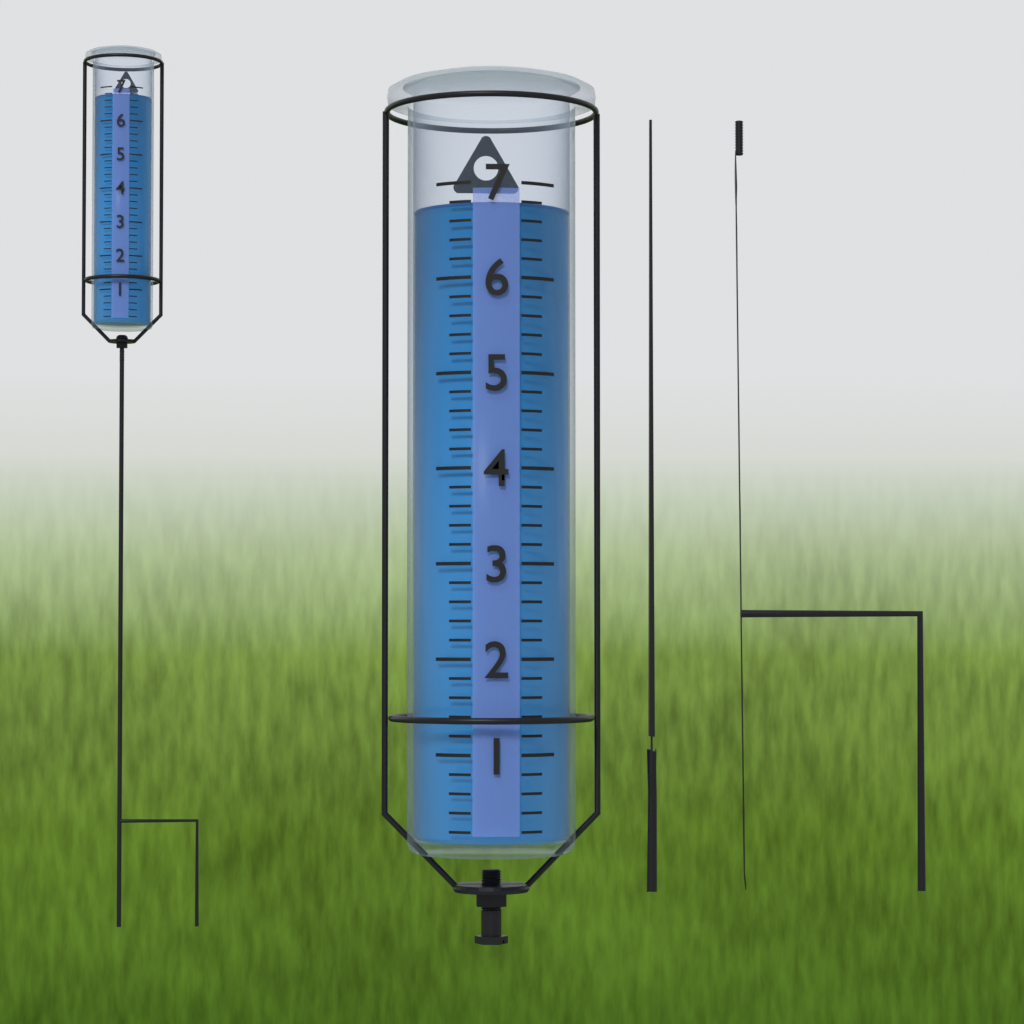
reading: 6.8 (no unit)
